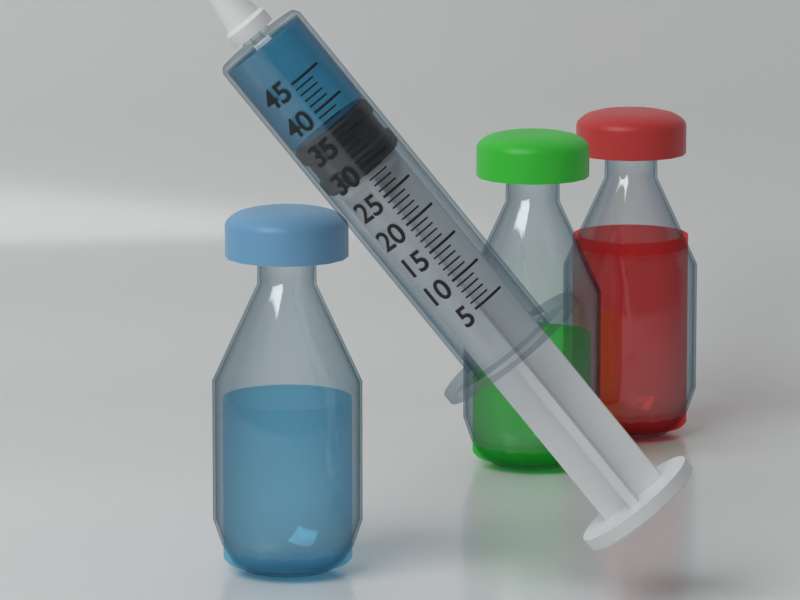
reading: 37 (no unit)
